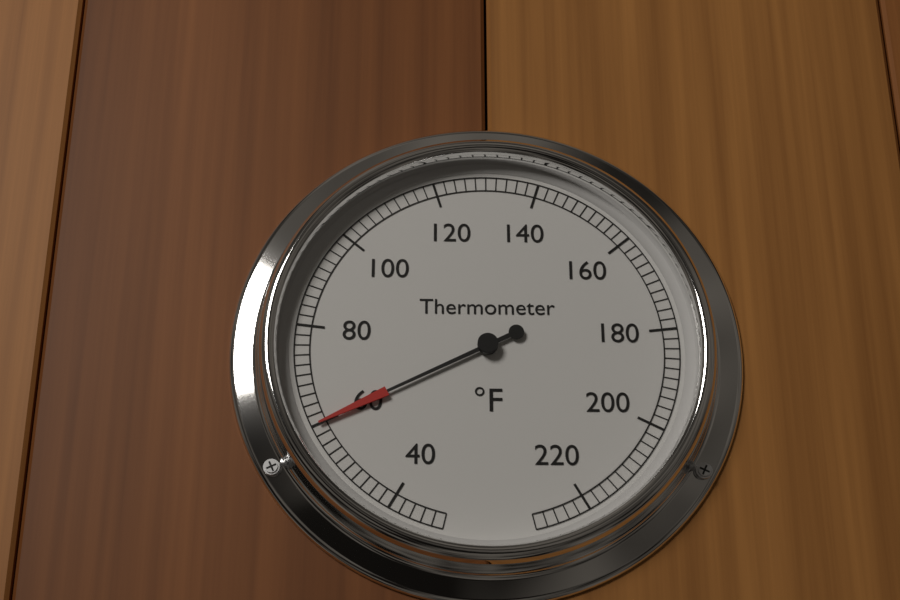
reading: 60 °F
